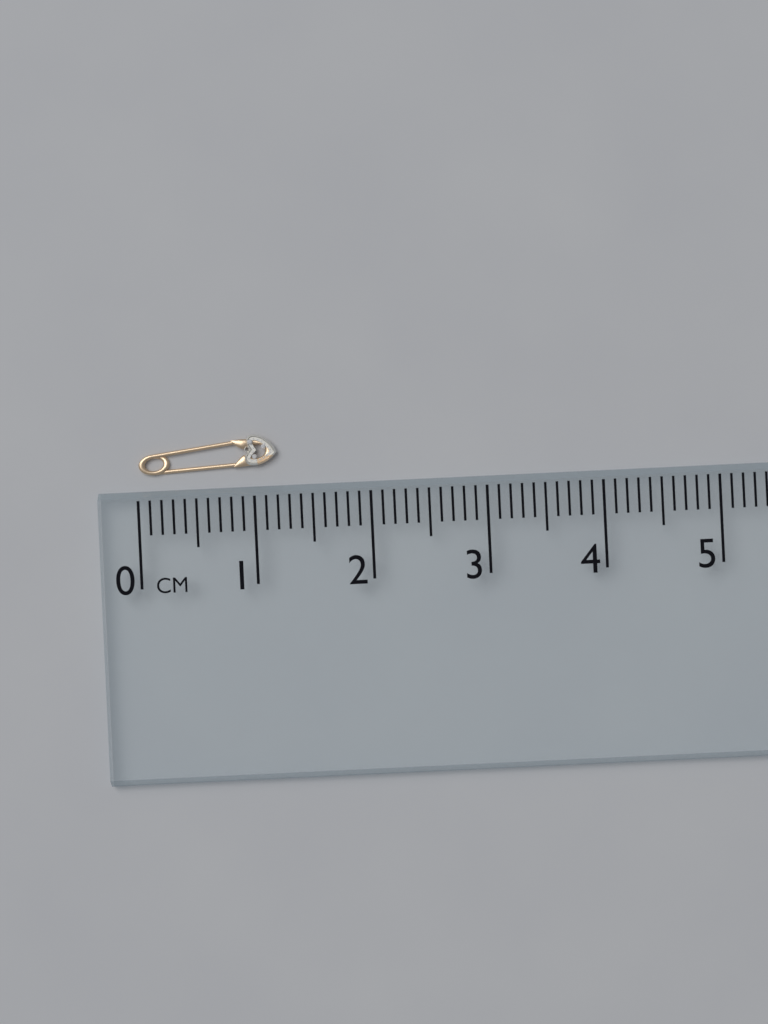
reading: 1.2 cm
